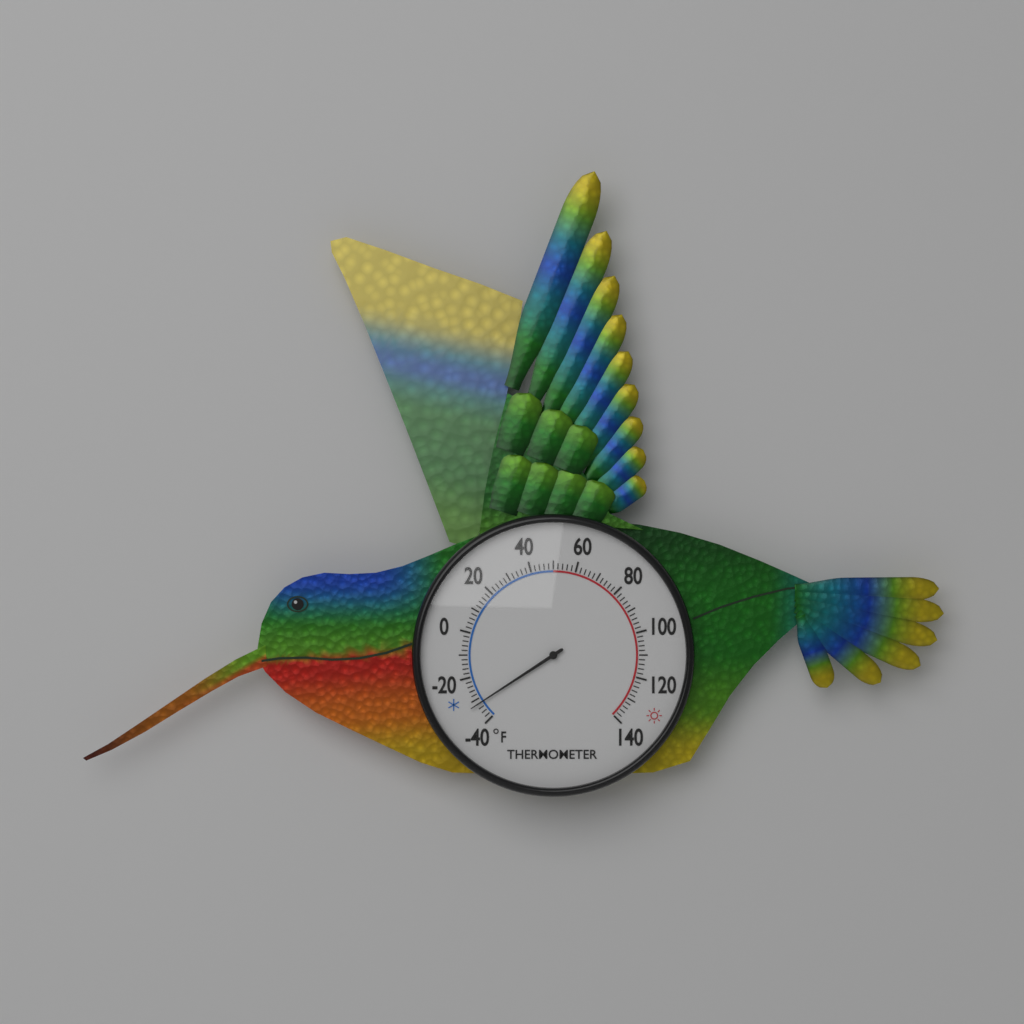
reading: -32 °F
